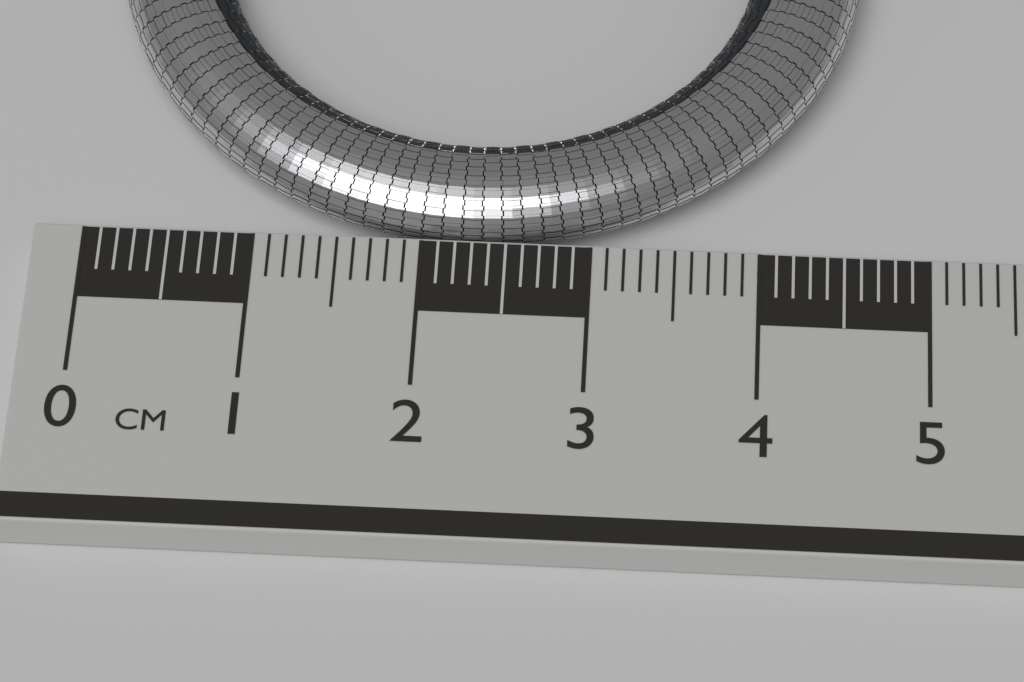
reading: 4.6 cm
